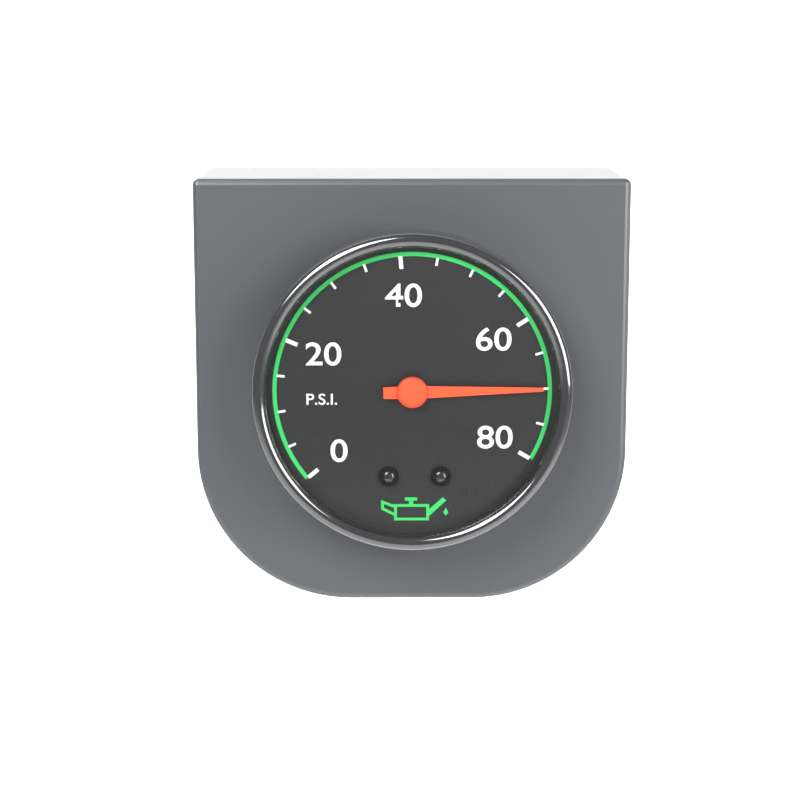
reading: 70 psi
